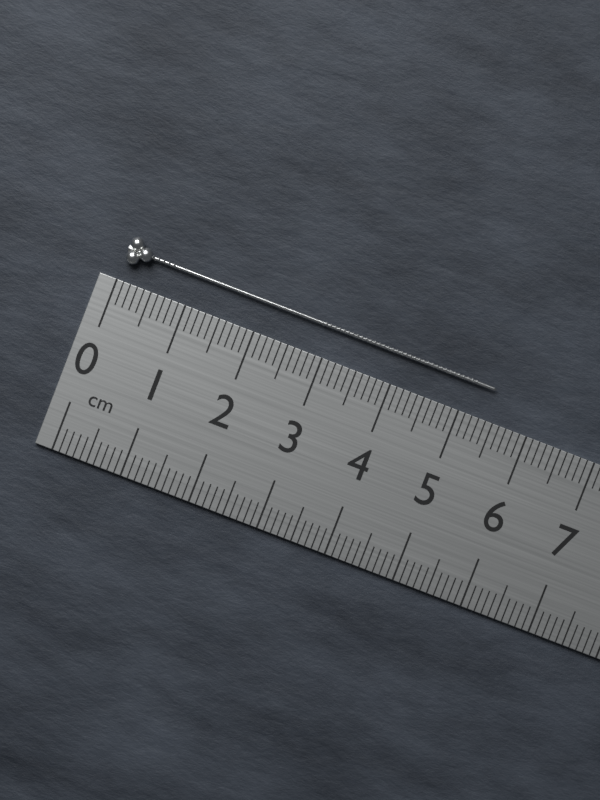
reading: 5.4 cm
